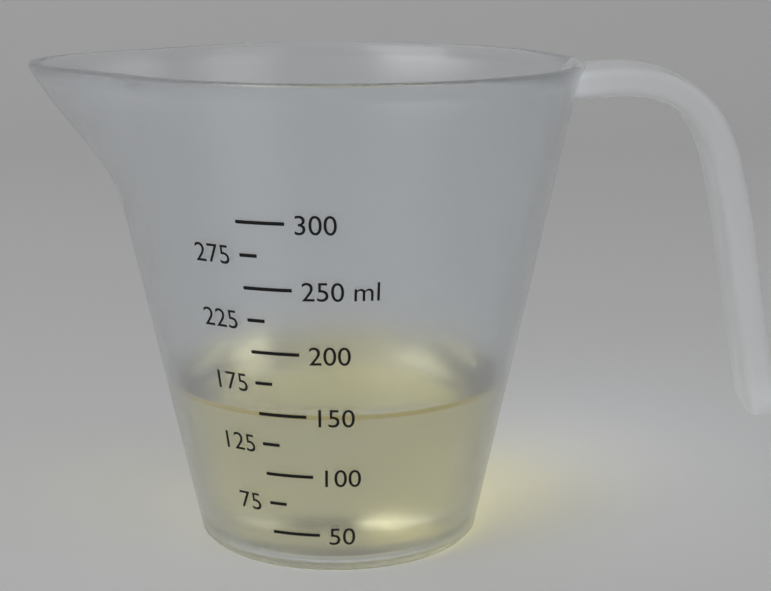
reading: 150 ml
